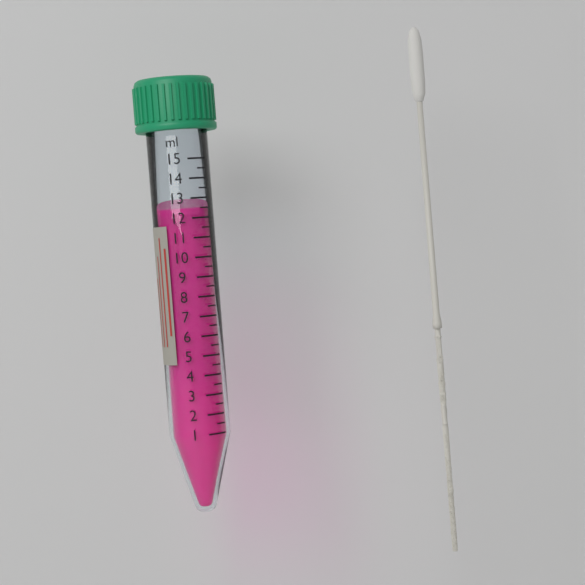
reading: 12.5 ml
